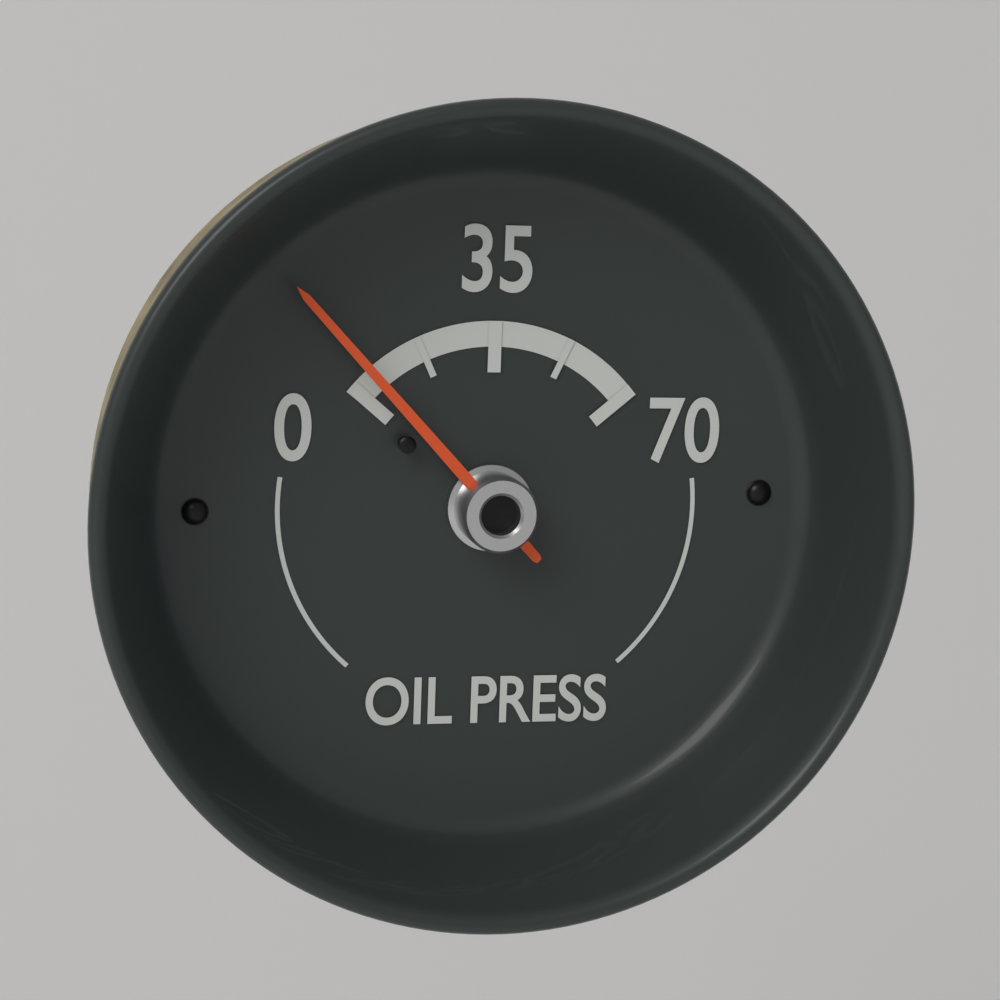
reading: 5.0 (no unit)
